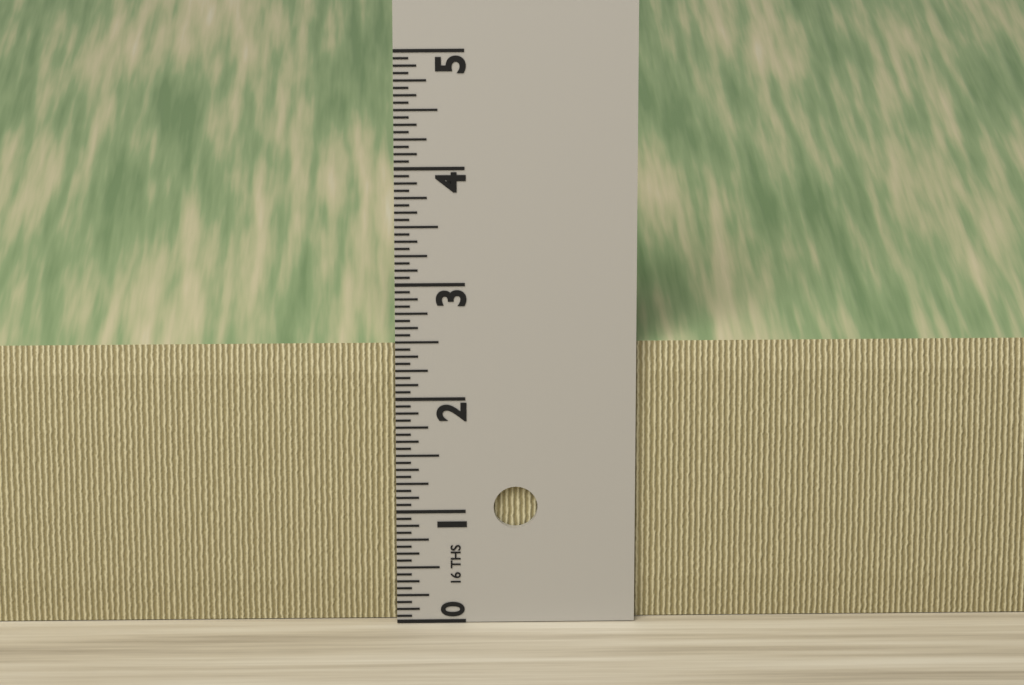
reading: 2.4375 in
